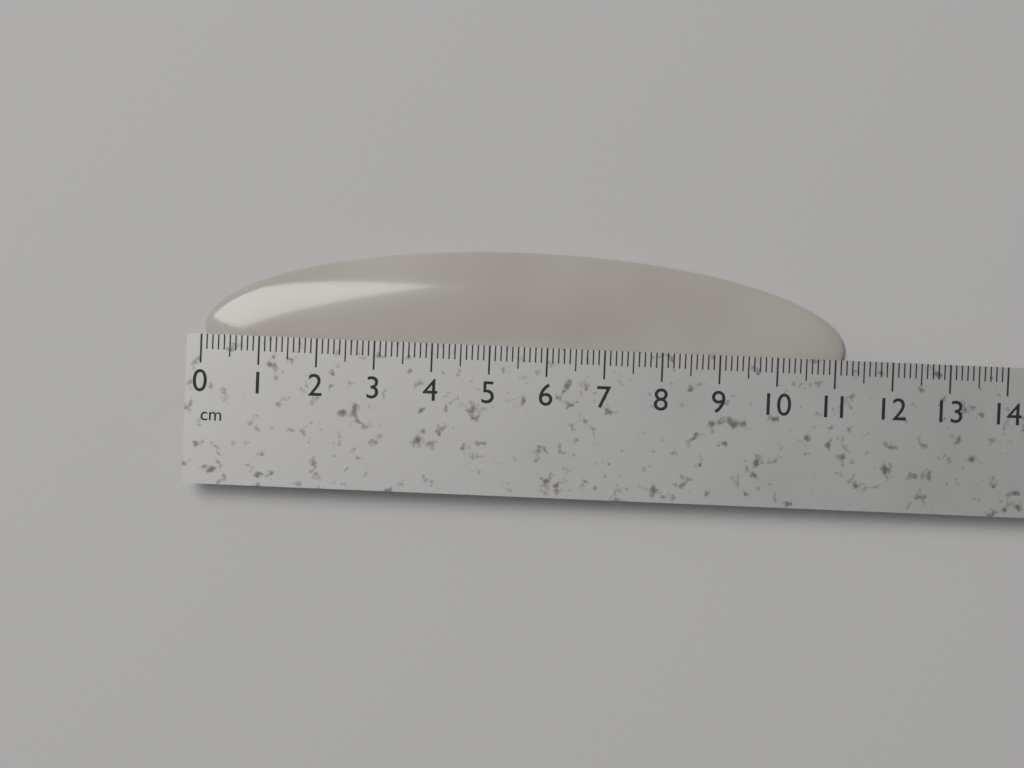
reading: 11.2 cm
